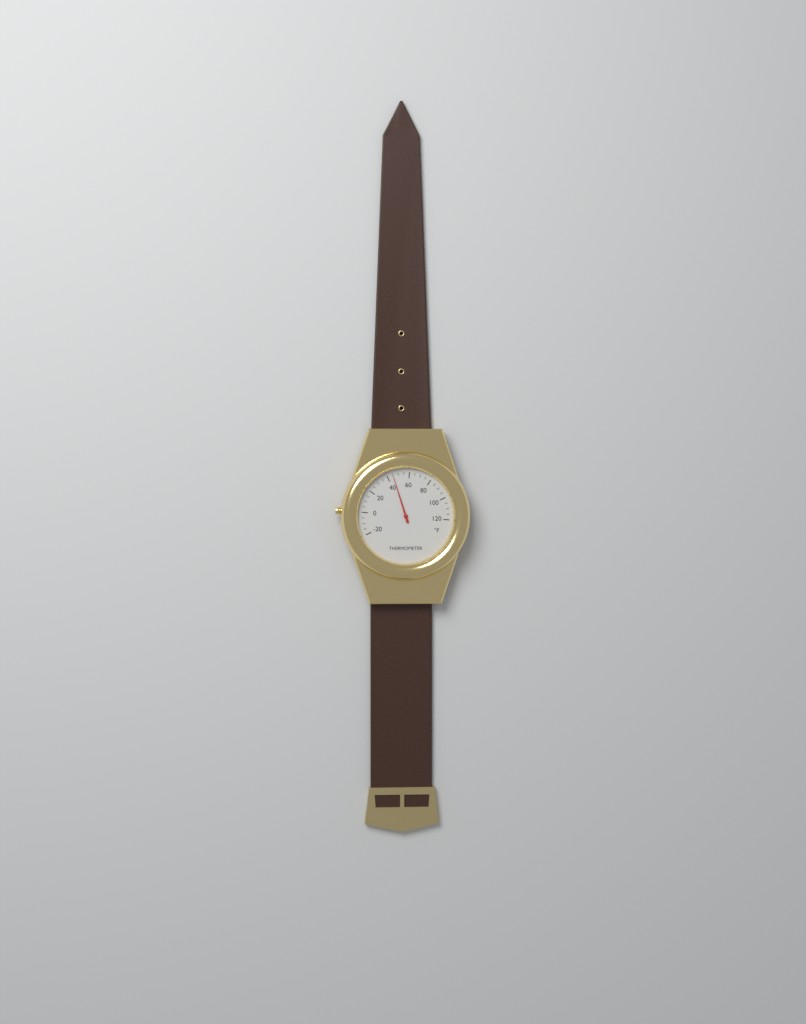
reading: 45 °F
